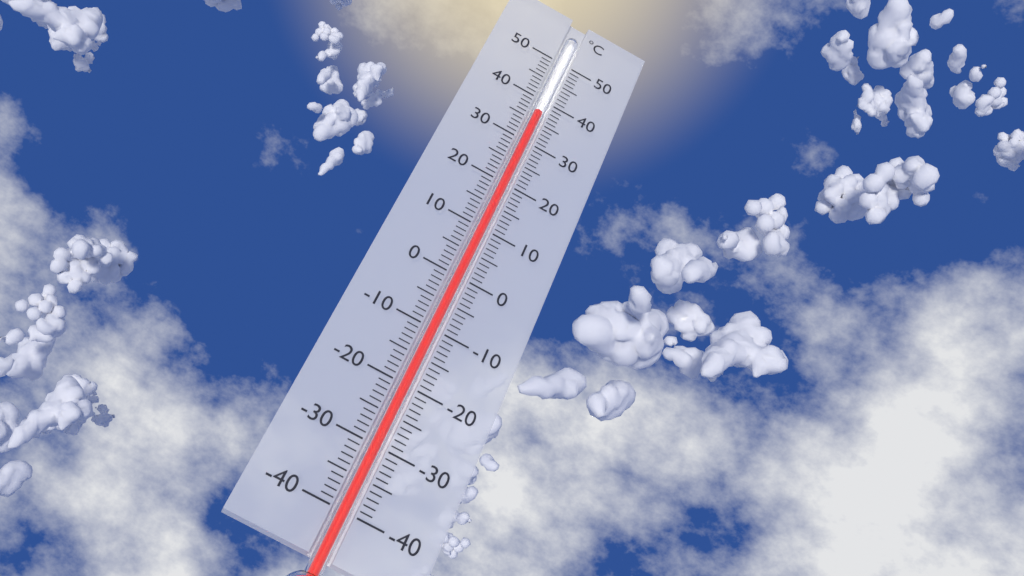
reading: 37 °C
